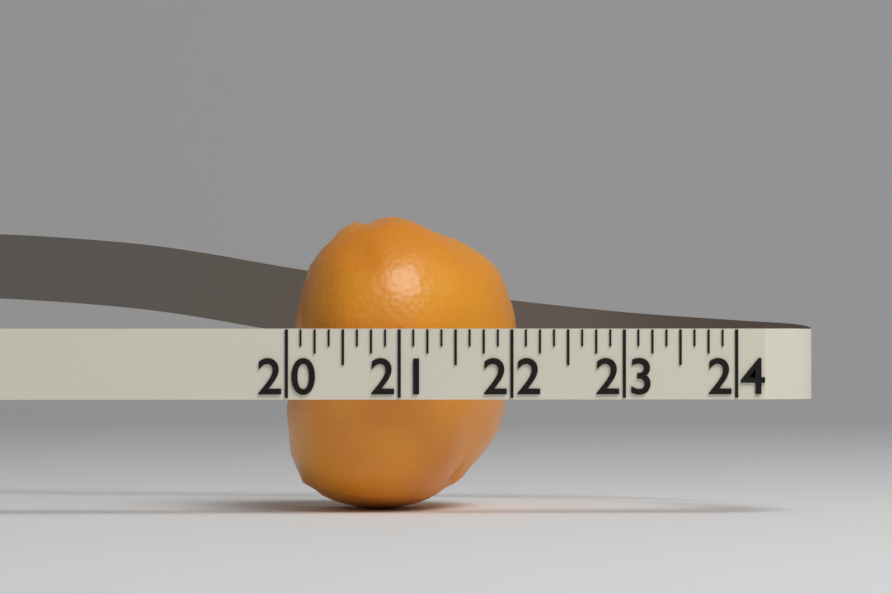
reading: 22.125 (no unit)
